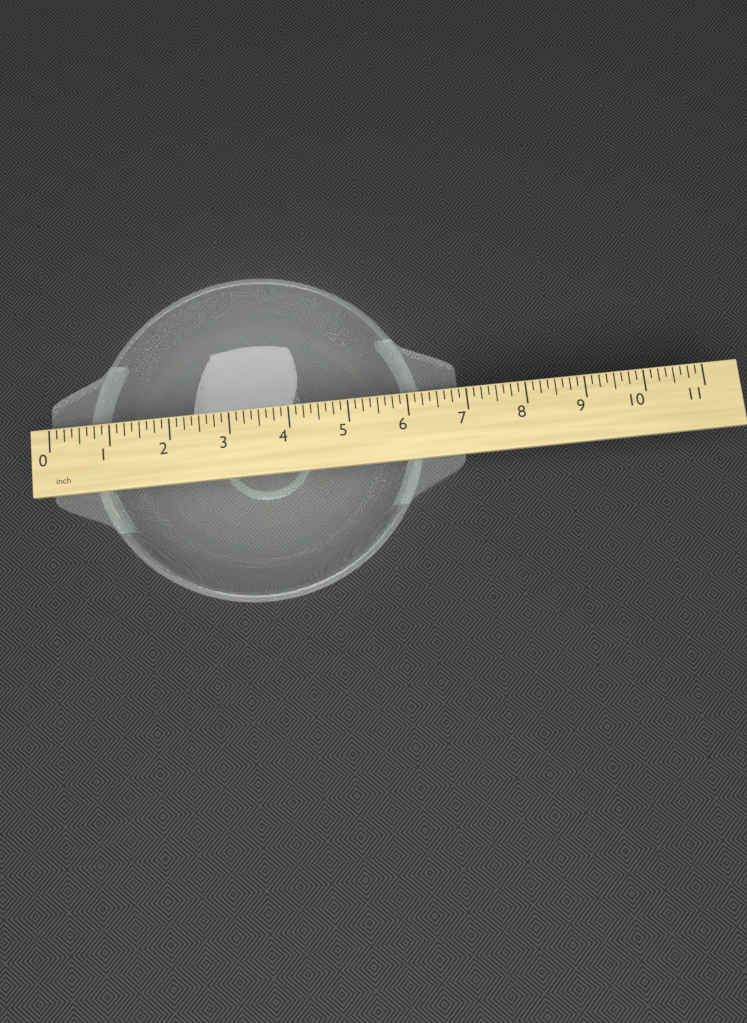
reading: 6.875 inch
